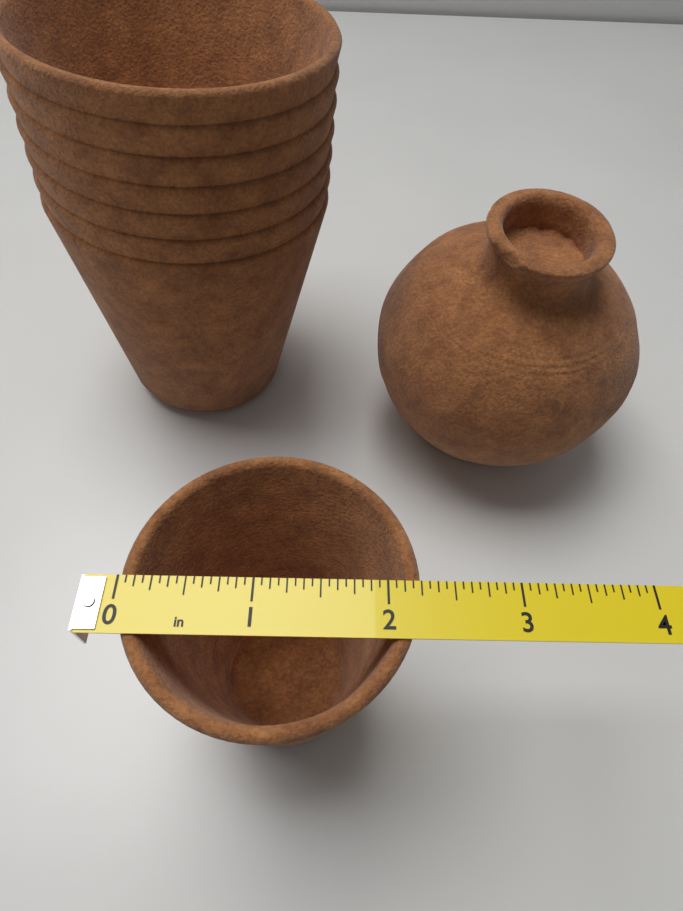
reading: 2.2500 in
